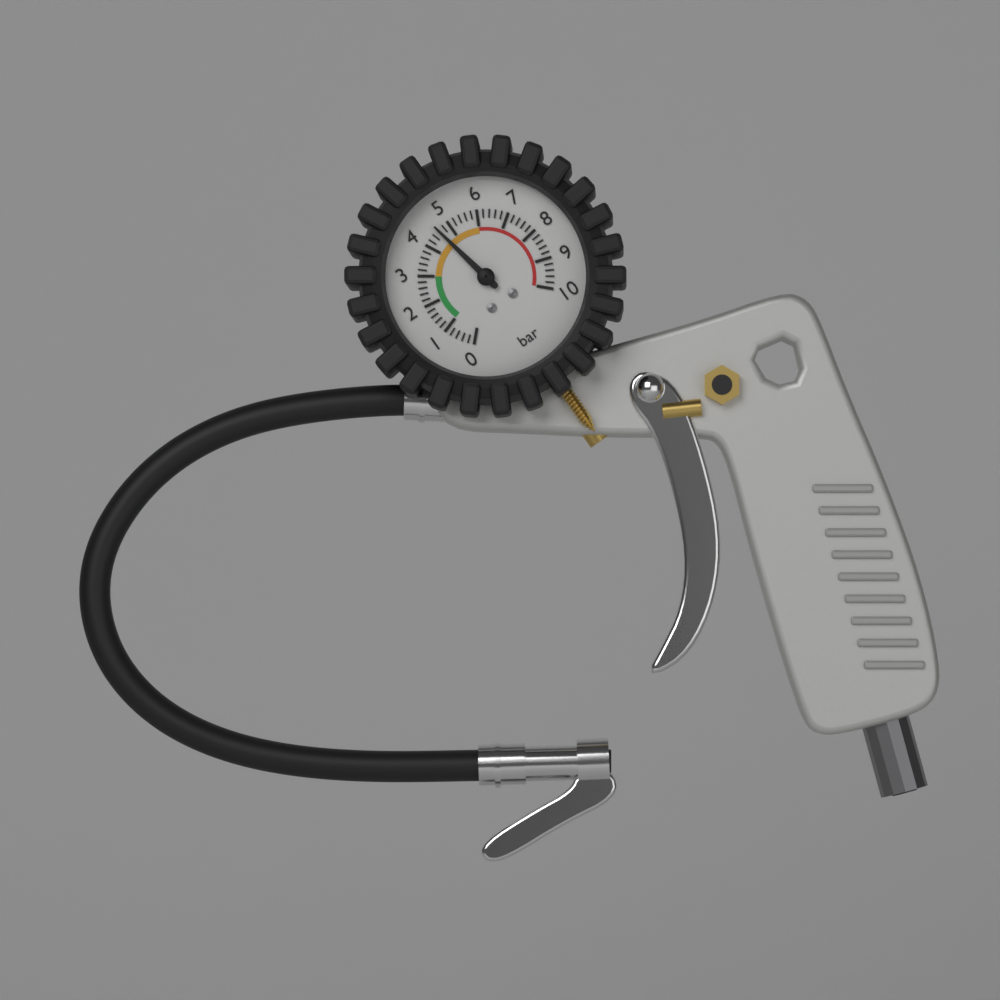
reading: 4.6 bar
